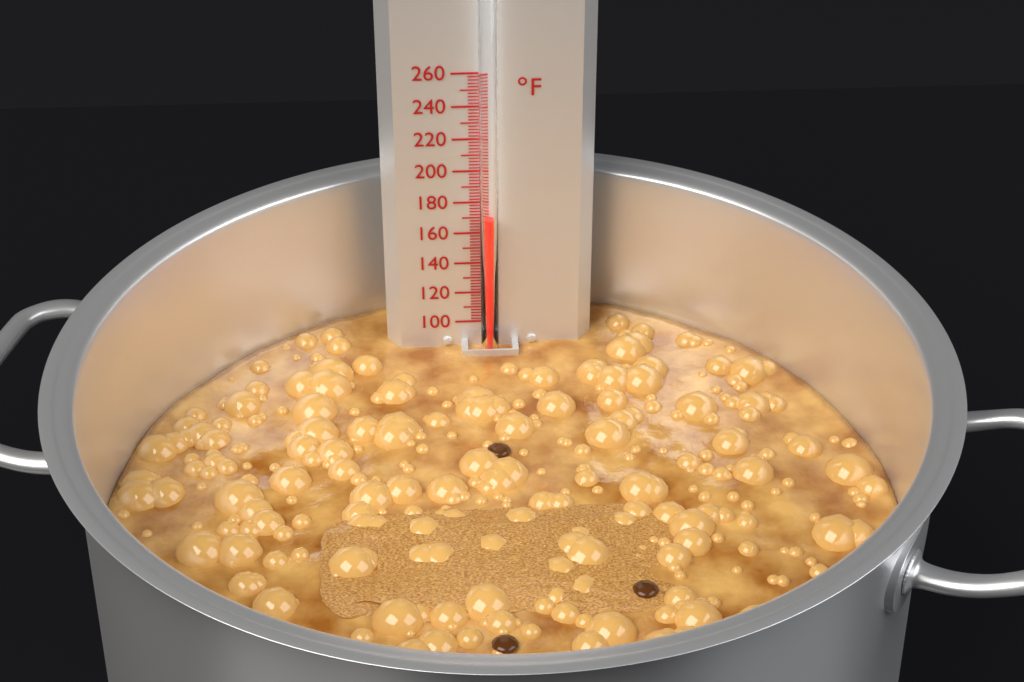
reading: 172 °F
